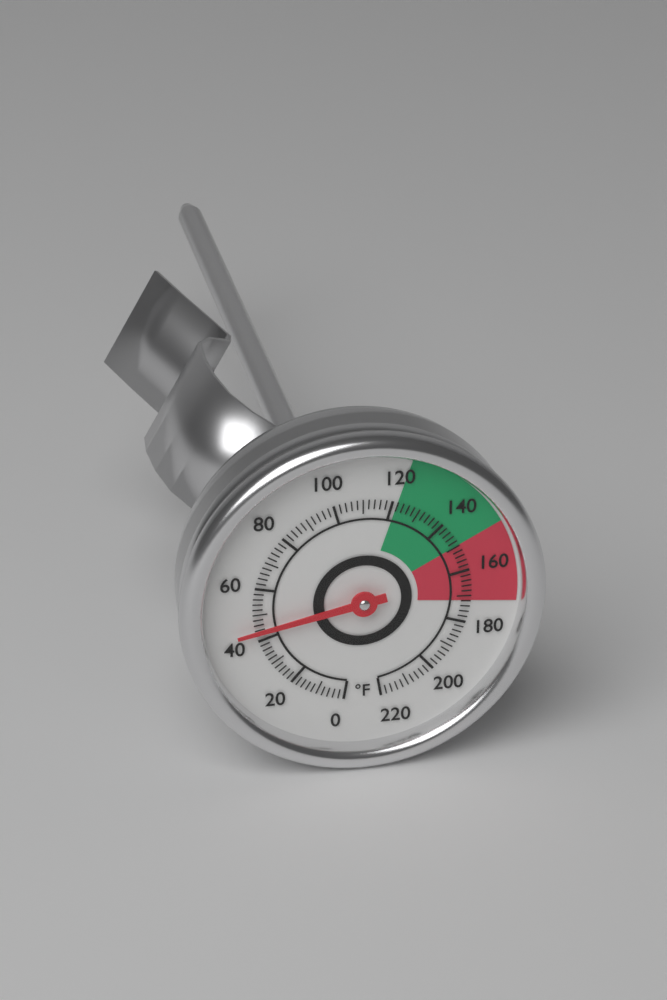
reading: 44 °F
